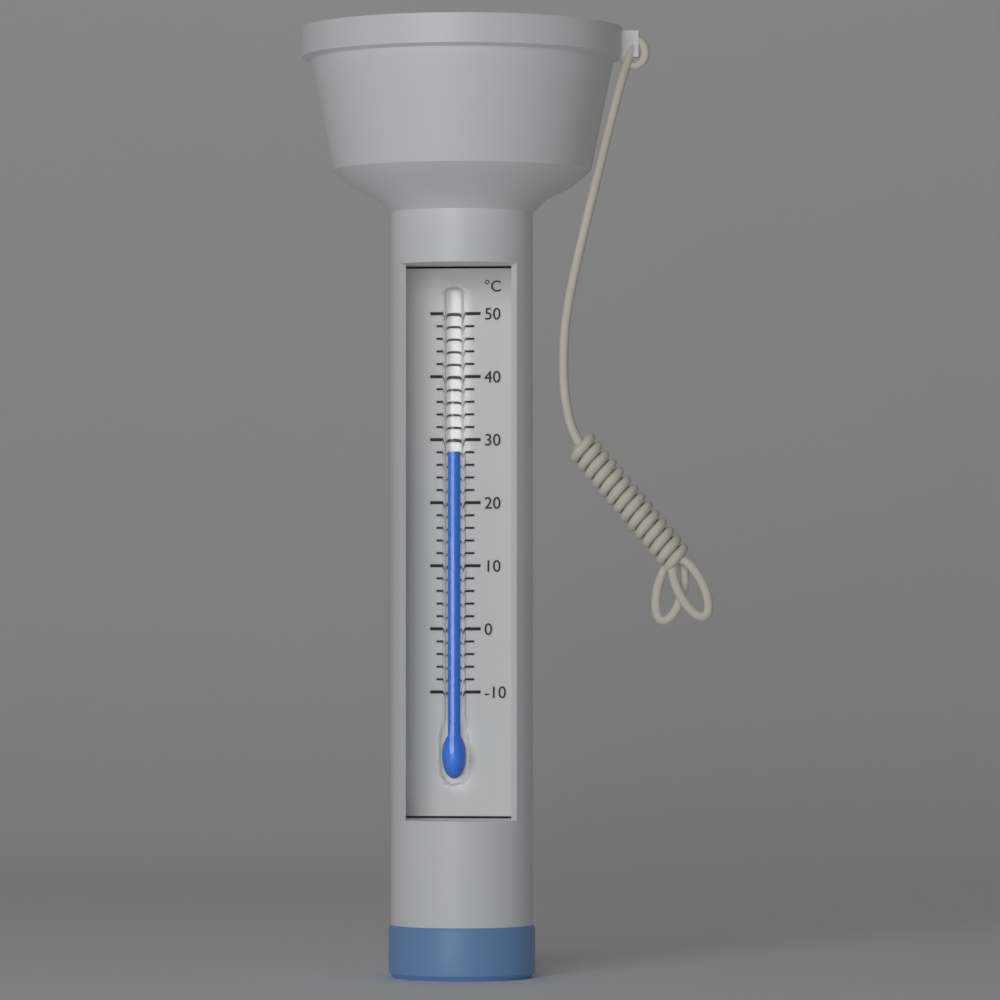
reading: 28 °C
